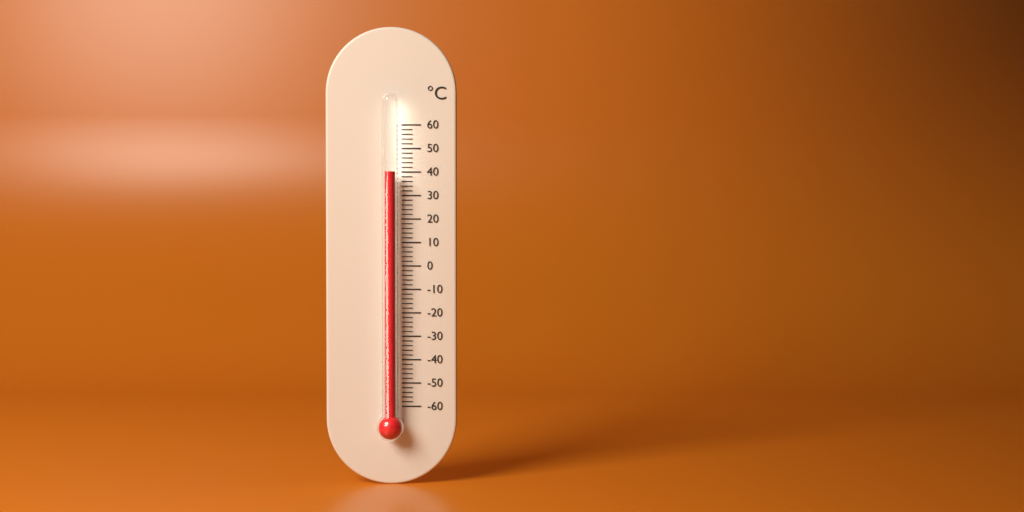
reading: 40 °C
